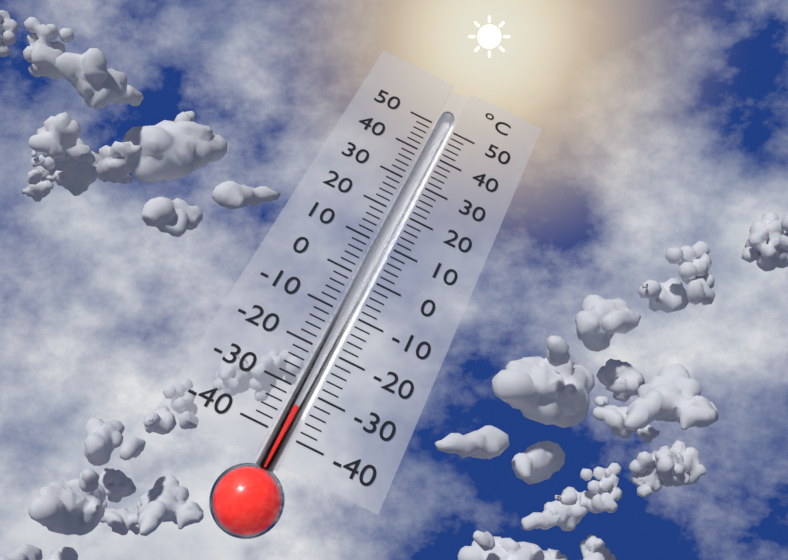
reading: -34 °C
